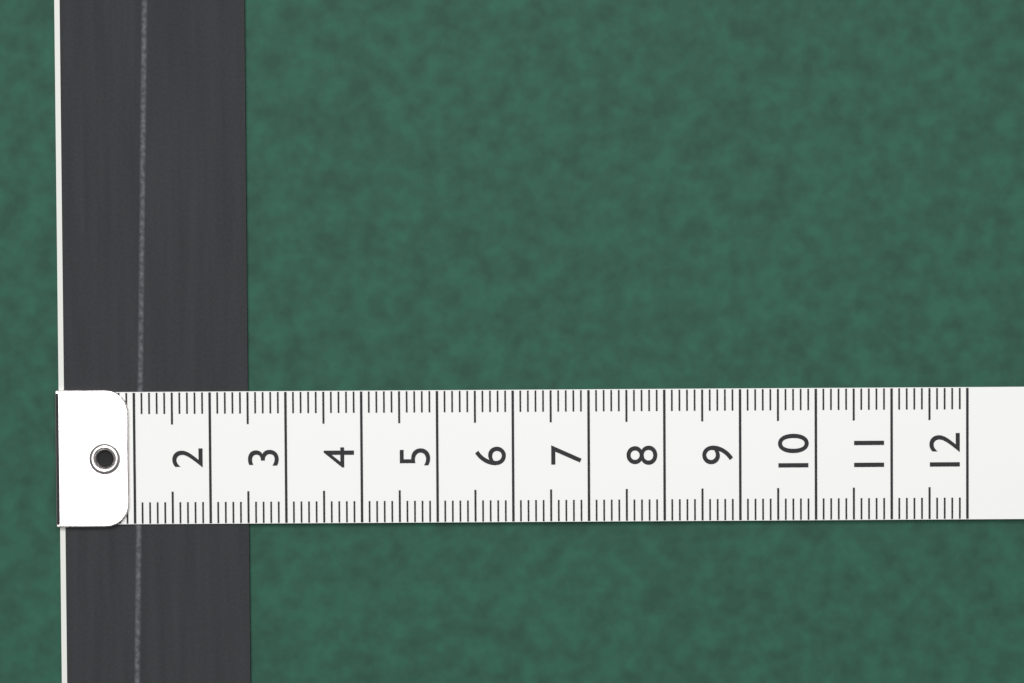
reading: 2.5 (no unit)
